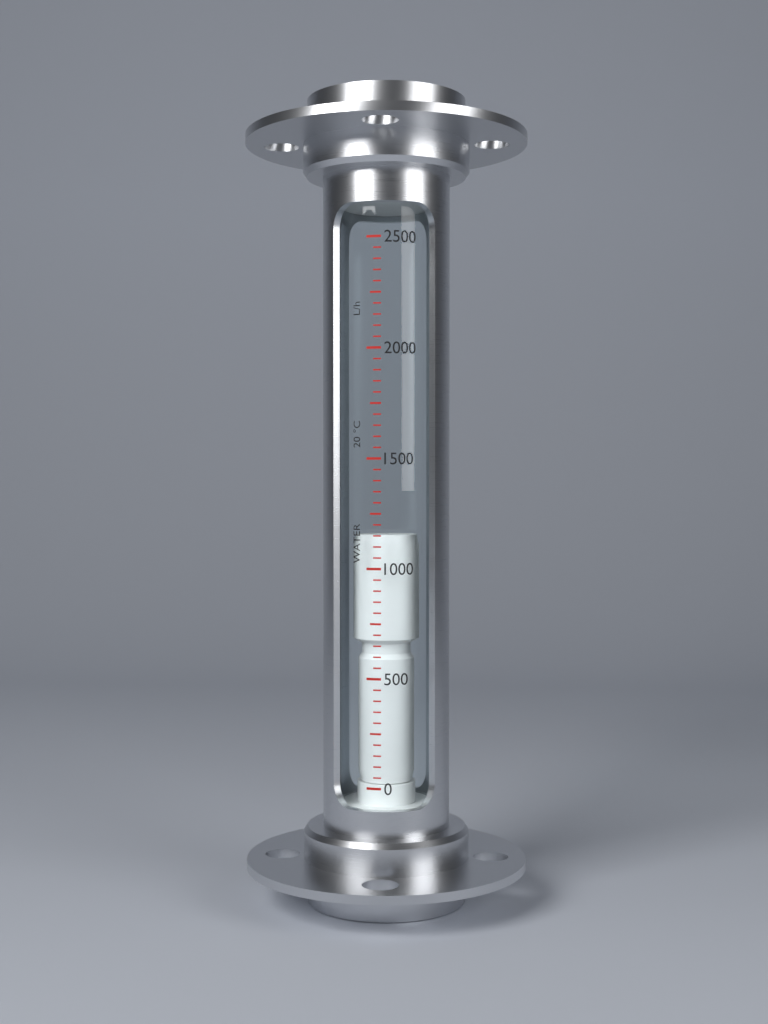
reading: 1150 L/h
